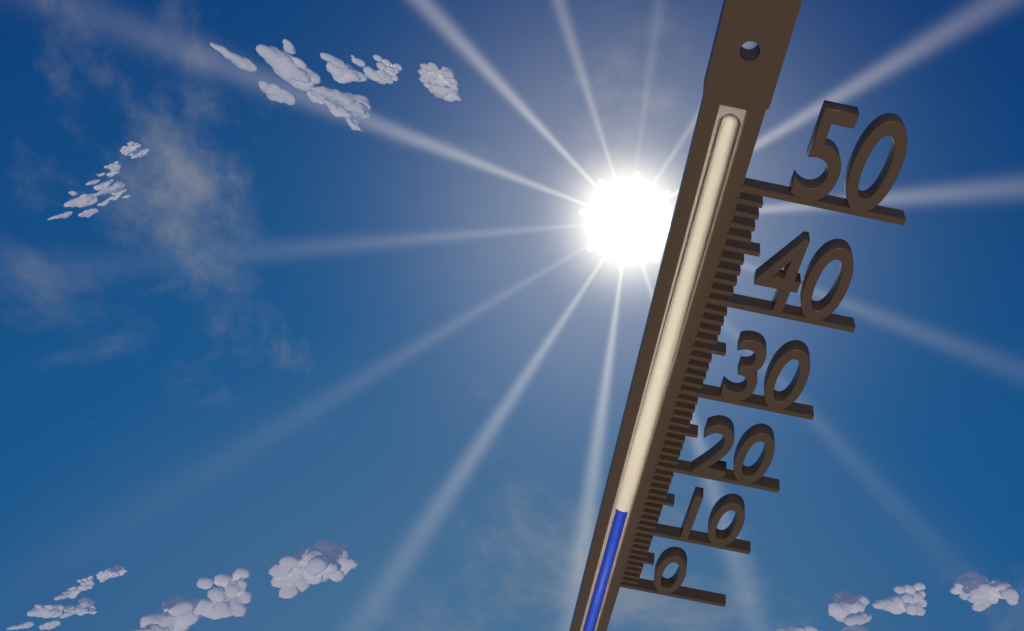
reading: 13 (no unit)
